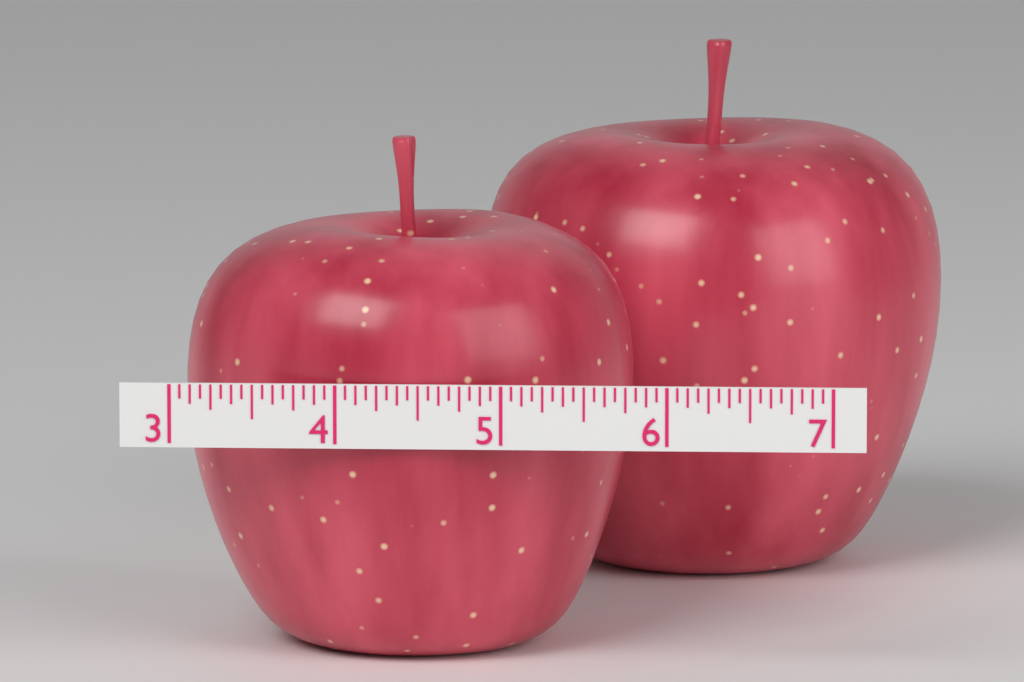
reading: 5.7500 (no unit)
